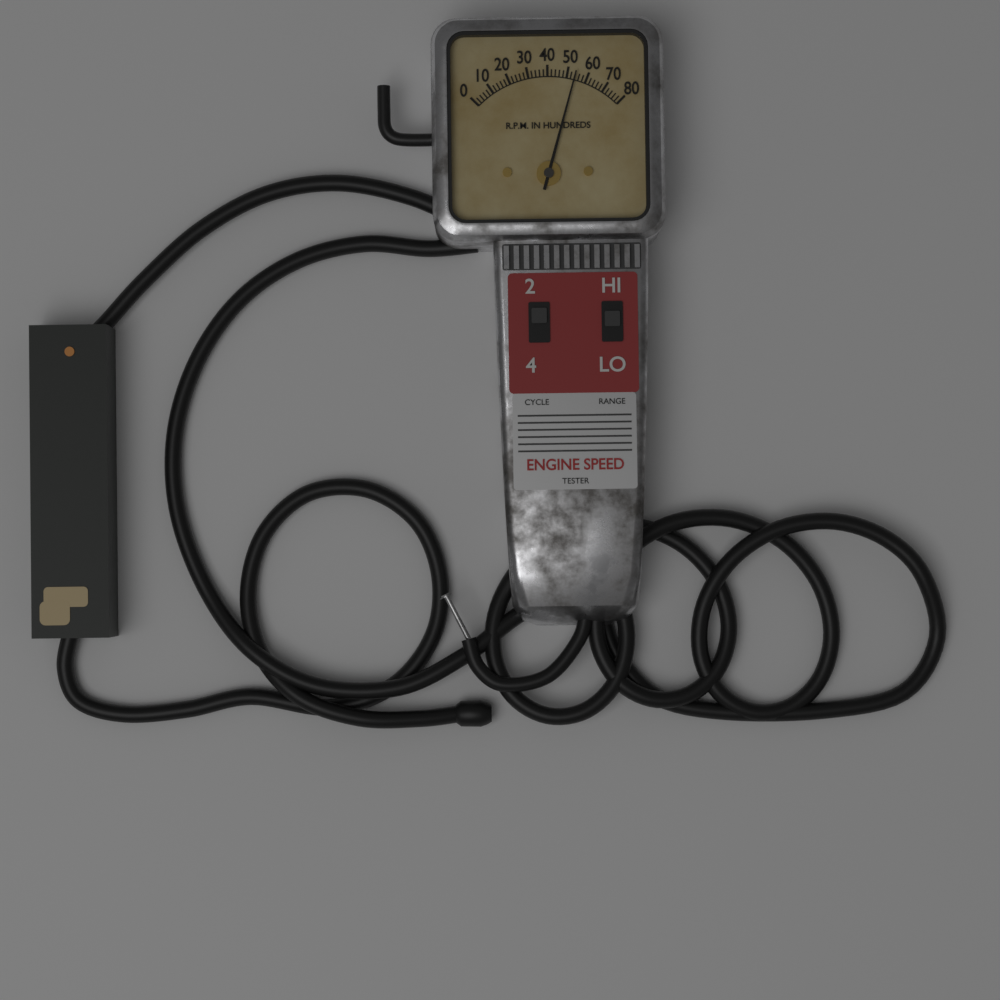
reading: 5400 RPM
